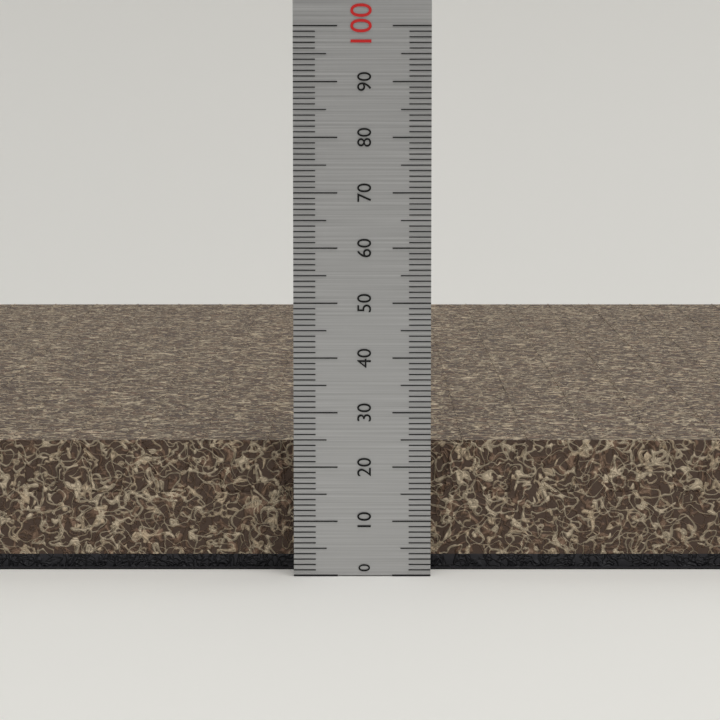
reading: 24 (no unit)
